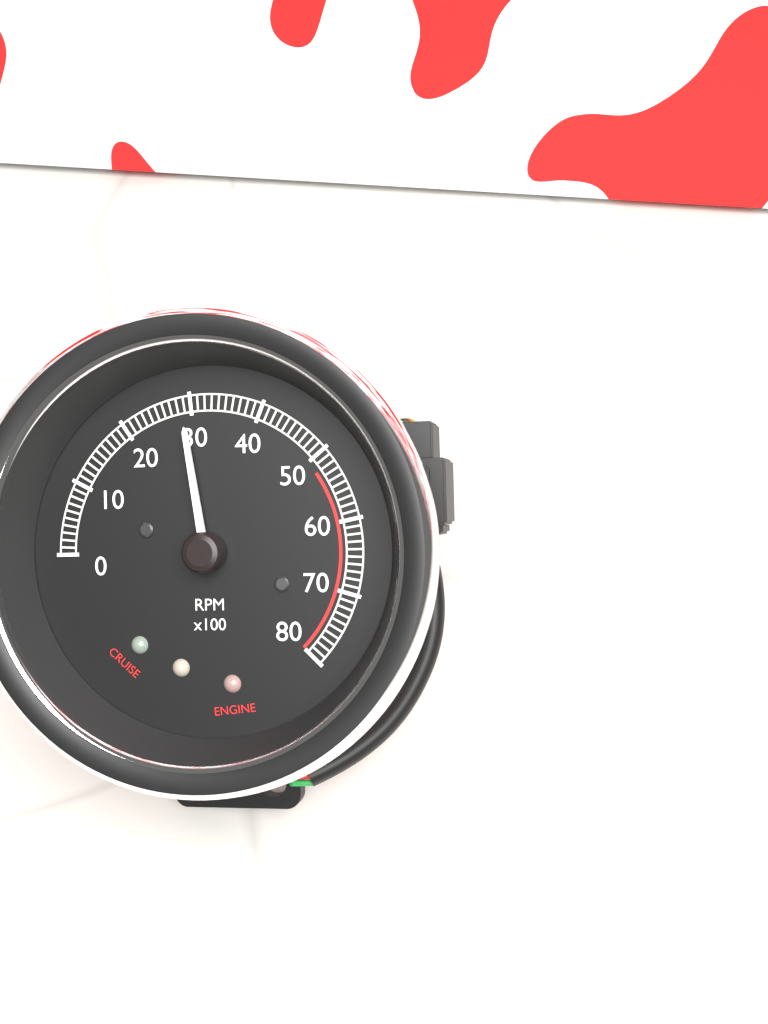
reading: 2900 RPM
